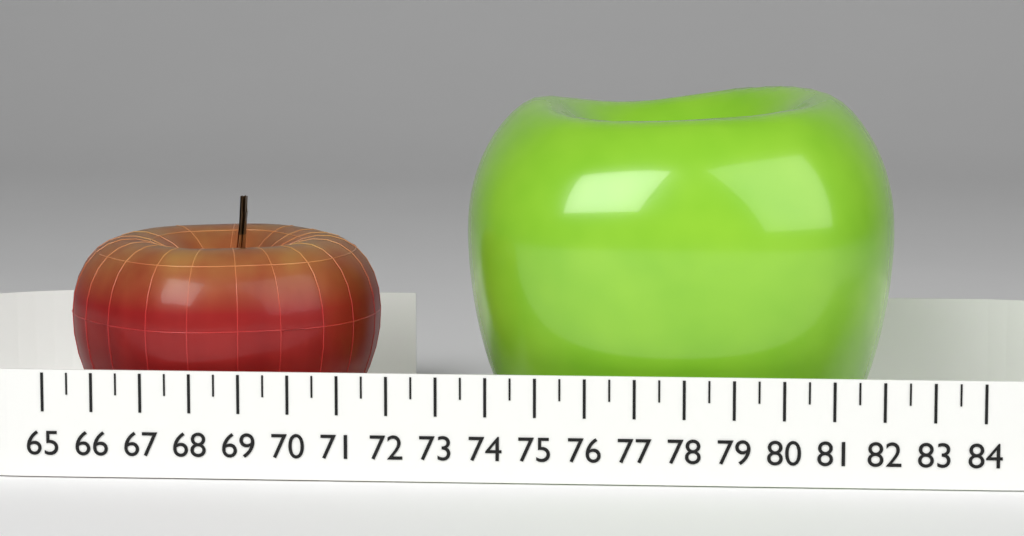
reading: 71.5 (no unit)
